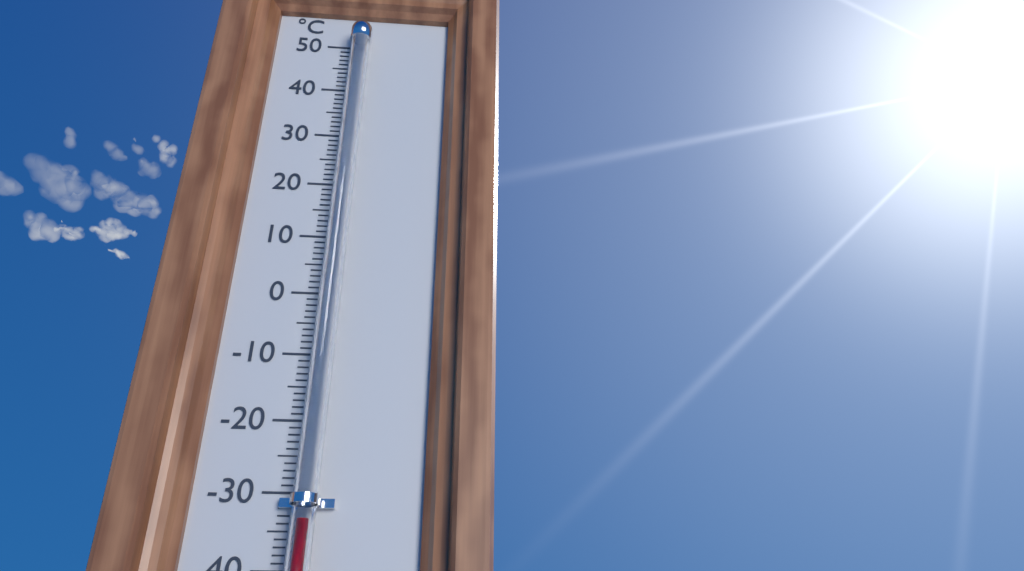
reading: -34 °C
